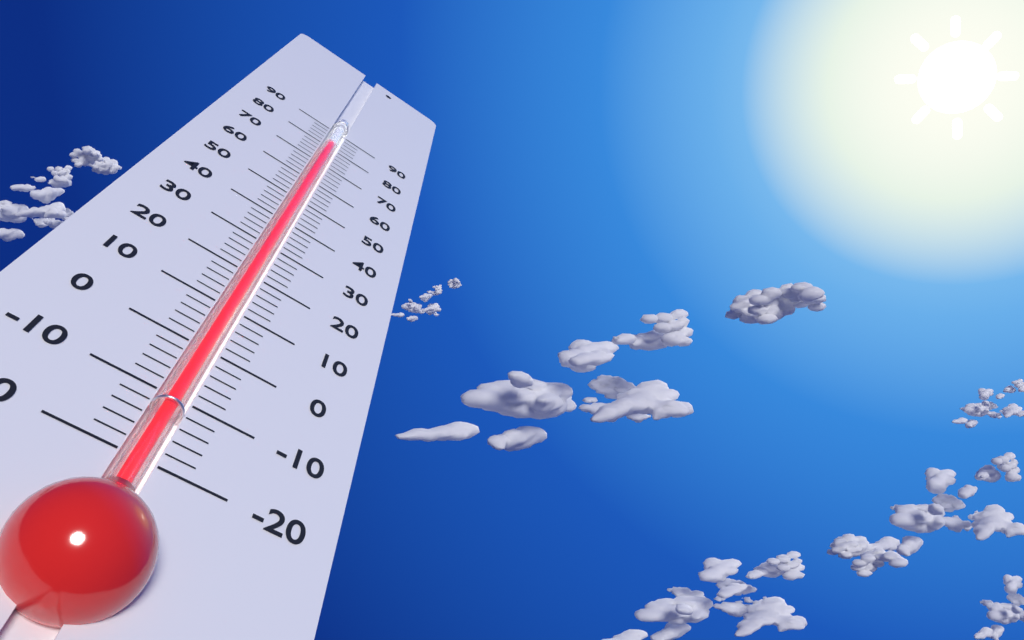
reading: 82 (no unit)
